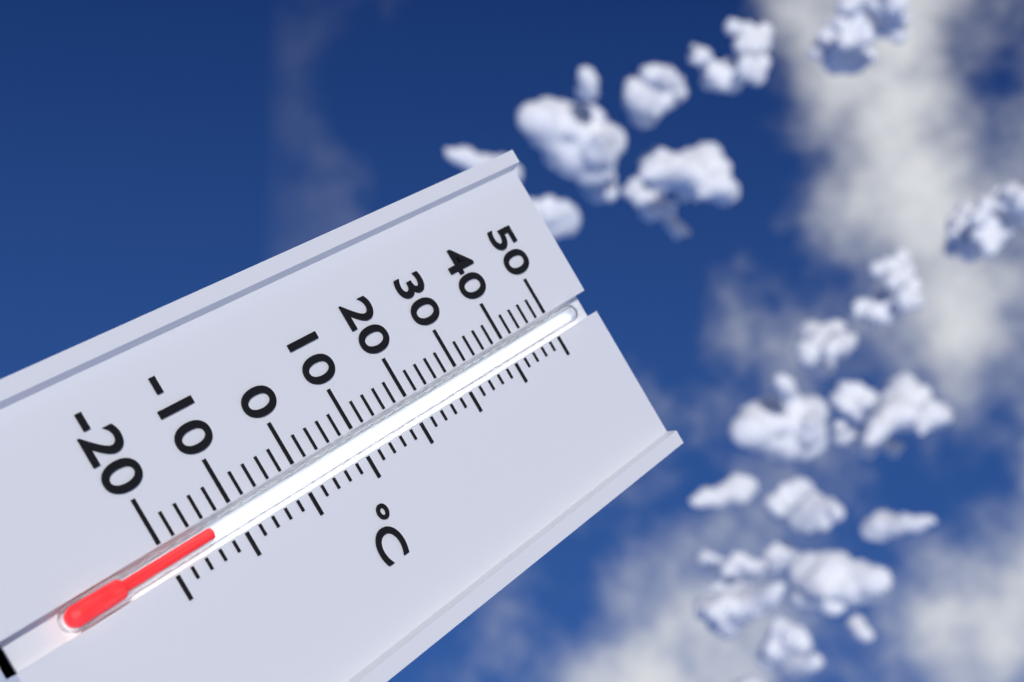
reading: -14 °C
